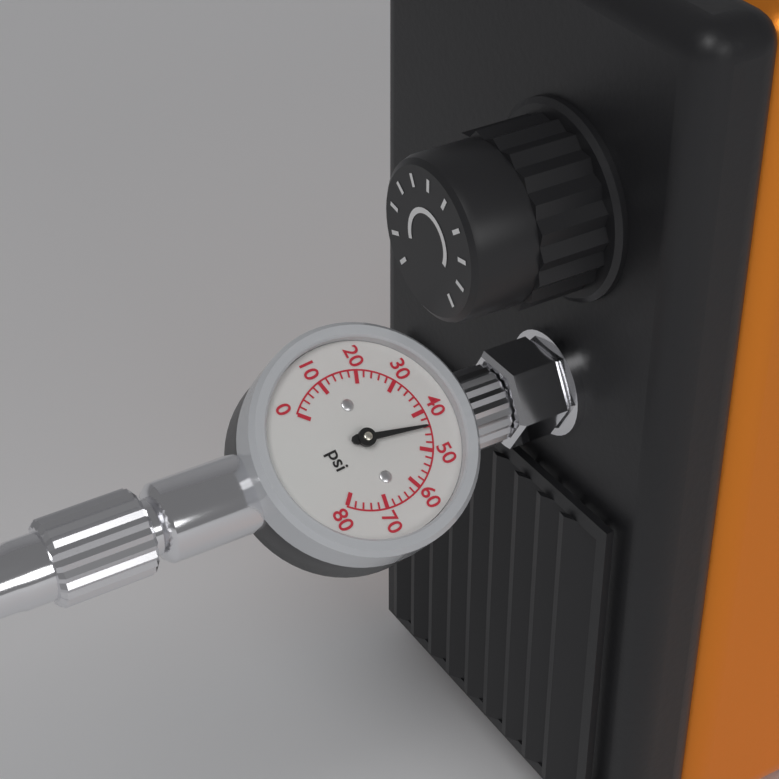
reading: 44 psi
